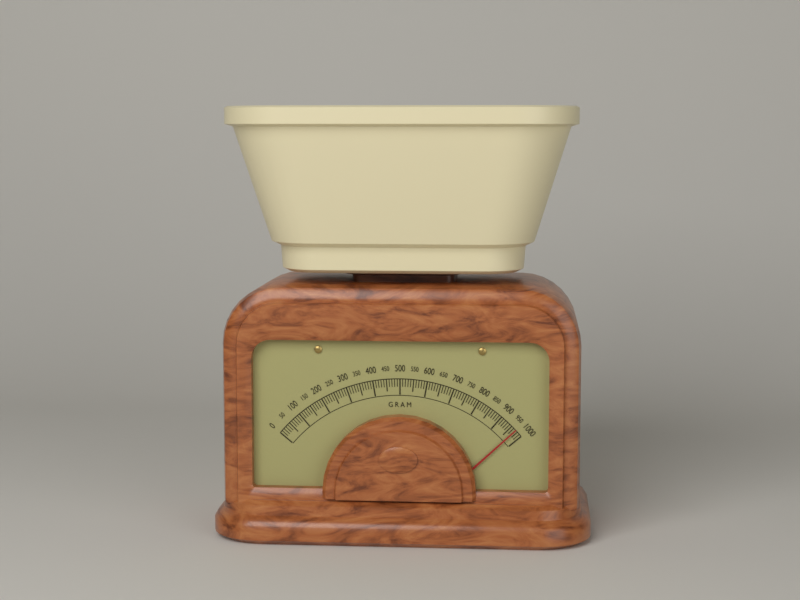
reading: 970 g
